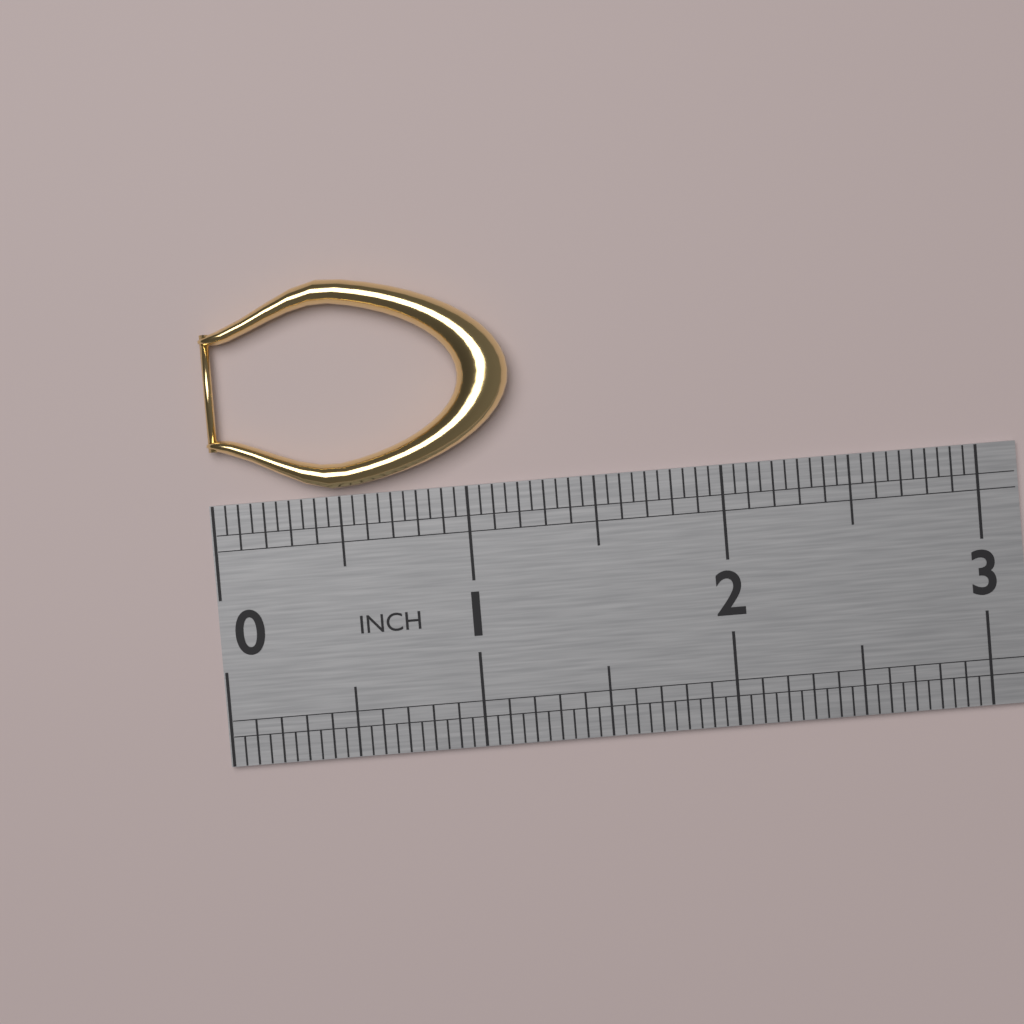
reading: 1.20 in
